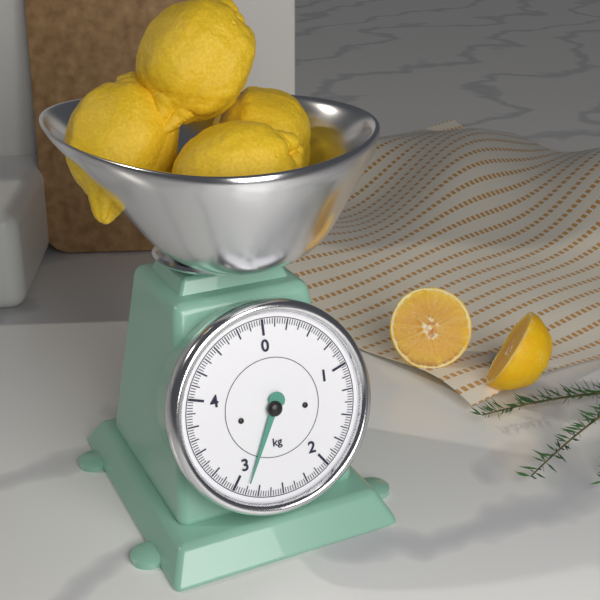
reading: 2.875 kg
